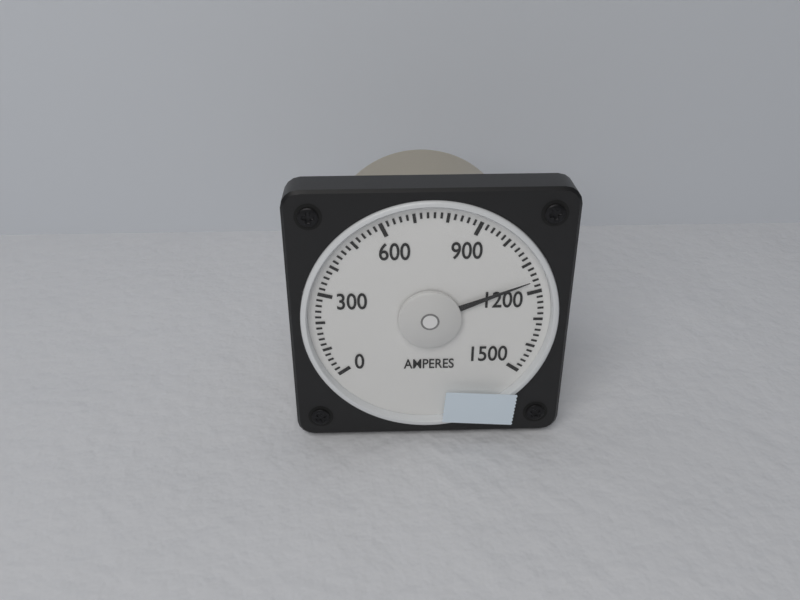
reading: 1160 A
